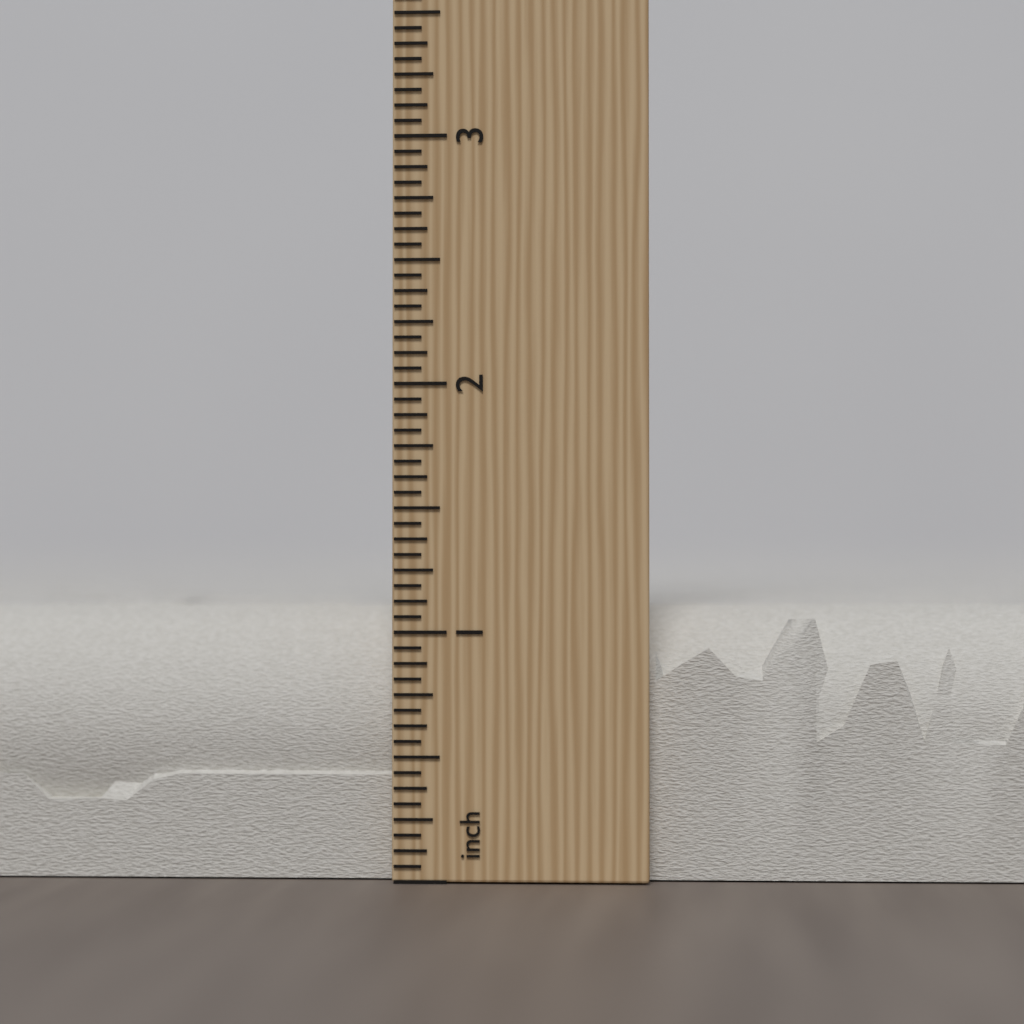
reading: 1.1250 inch
